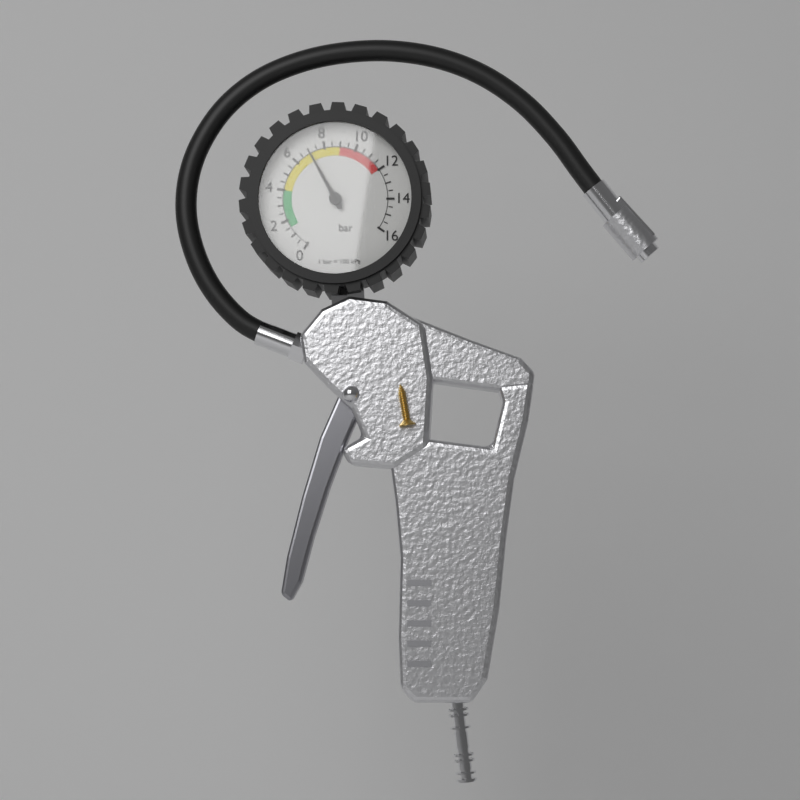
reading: 7.0 bar
